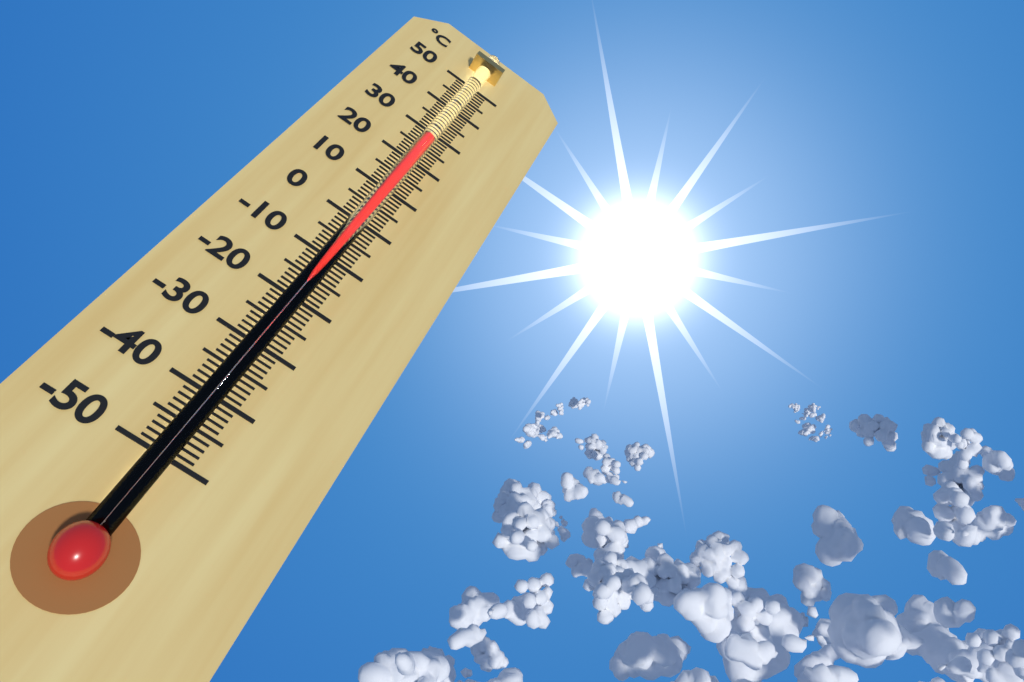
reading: 26 °C
